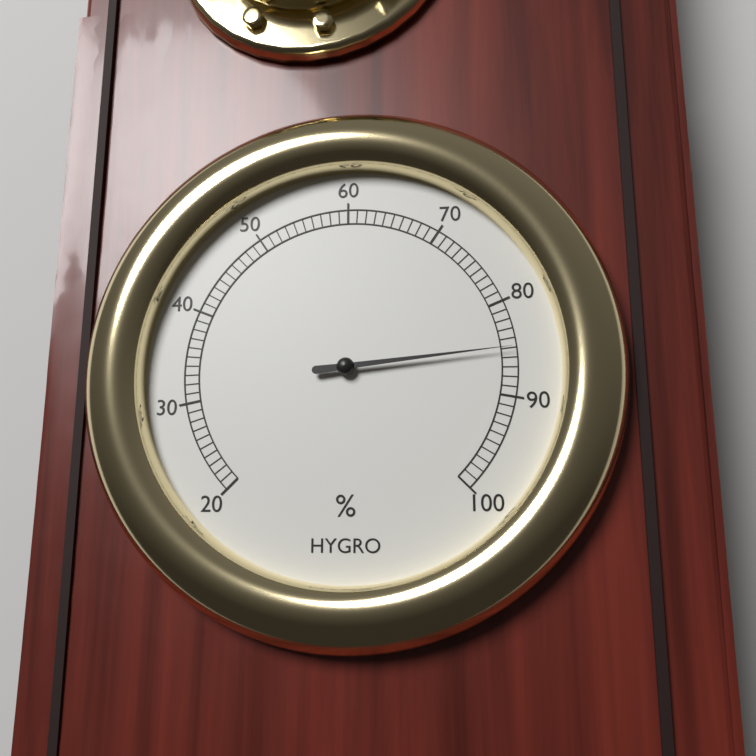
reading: 85 %
